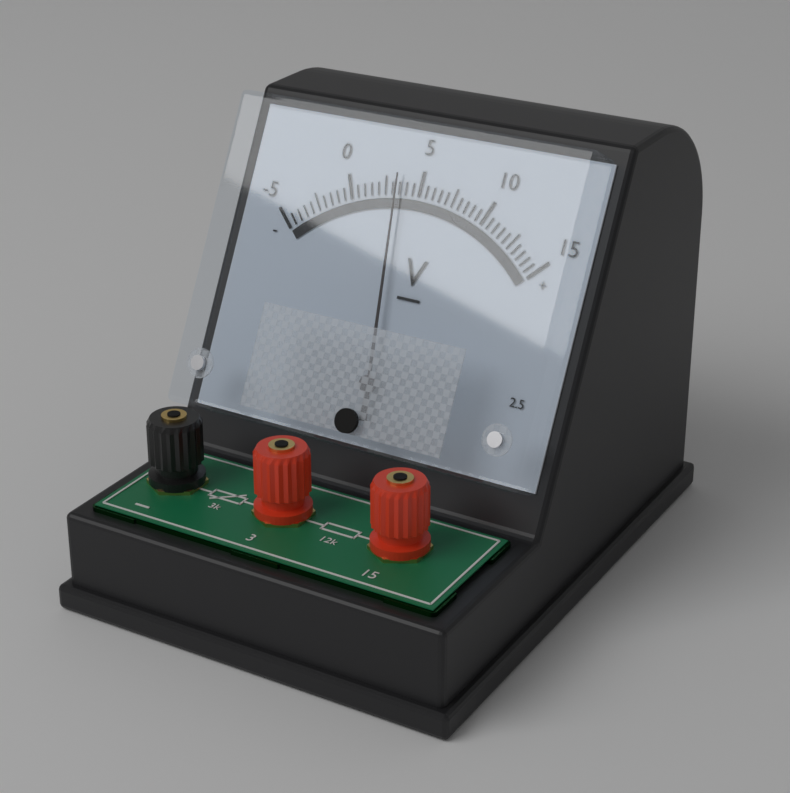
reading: 3.5 V
